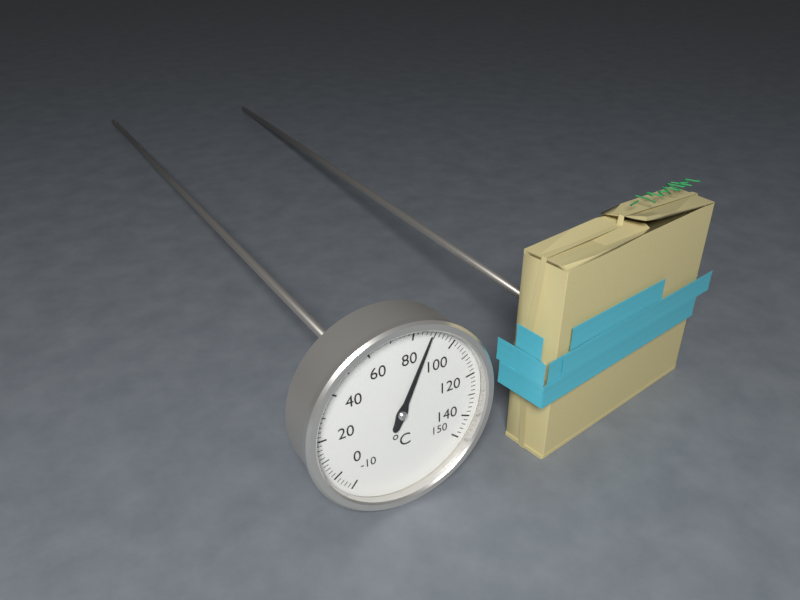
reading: 88 °C
